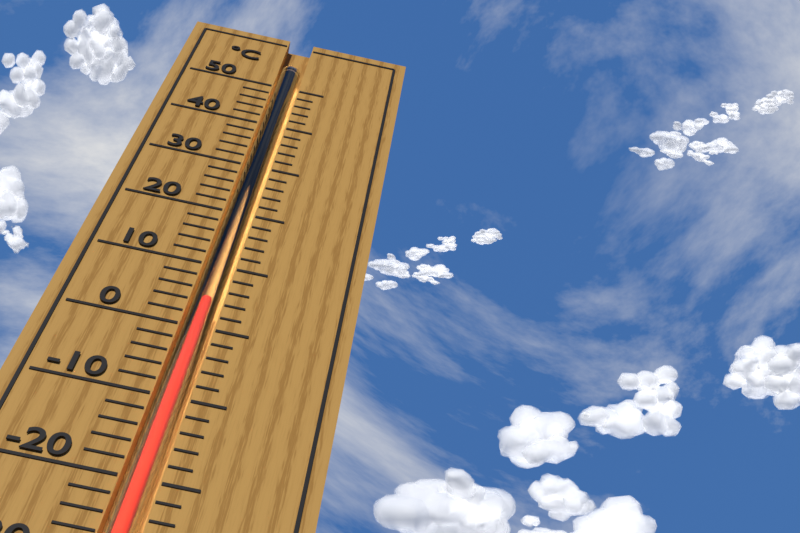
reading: 4 °C
